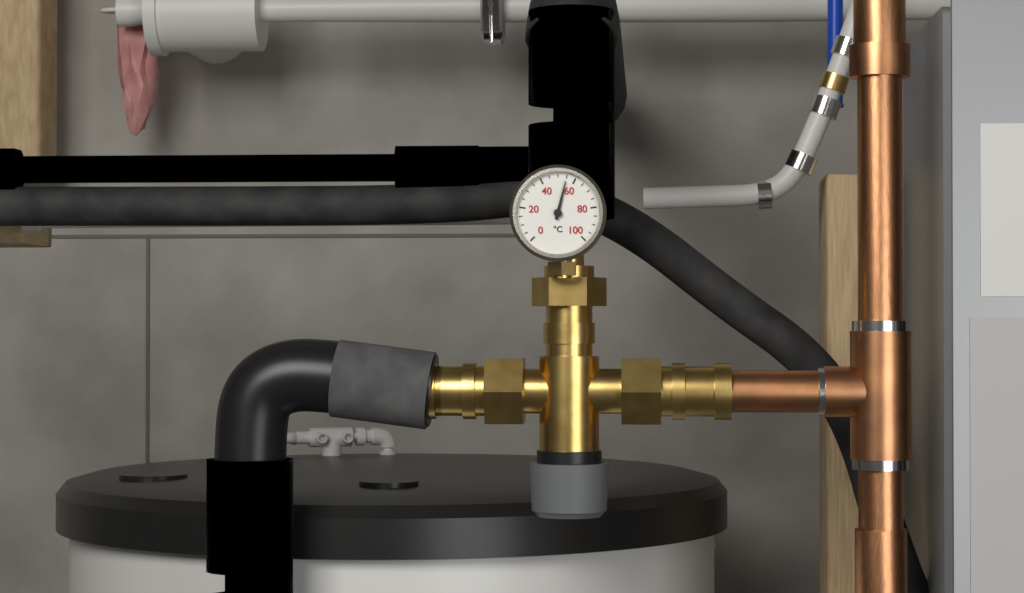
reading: 55 °C
